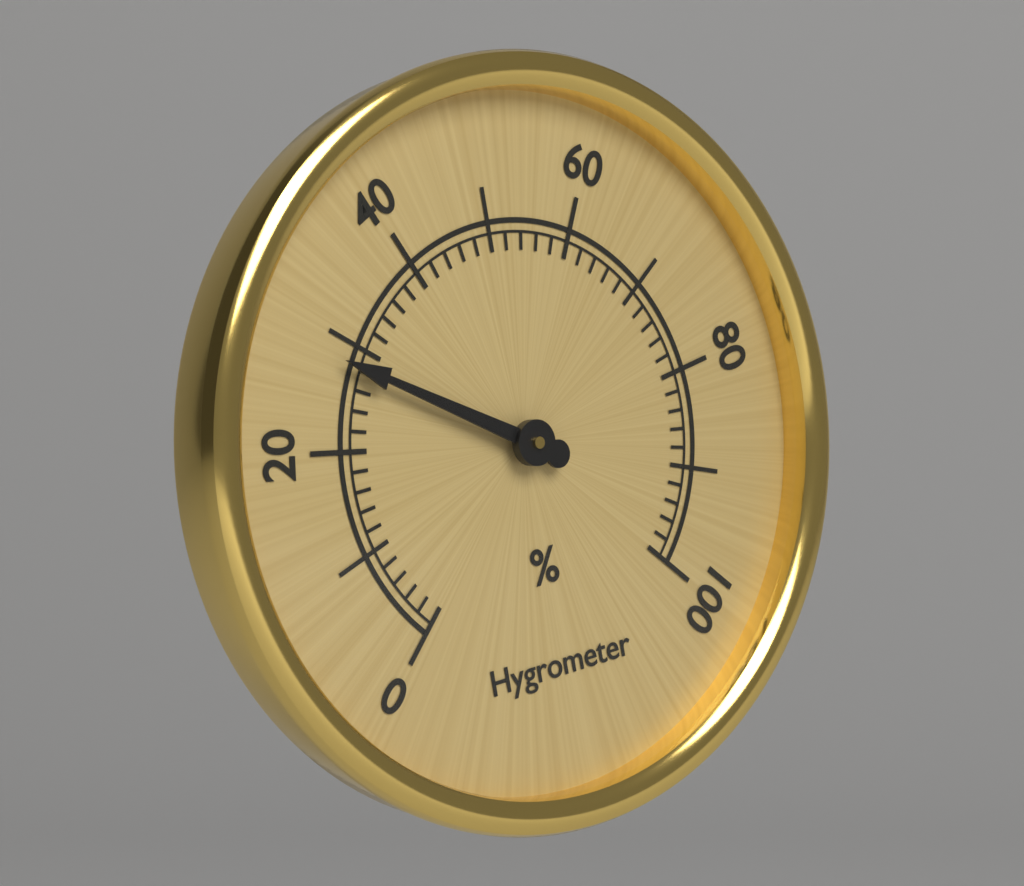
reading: 28 %
